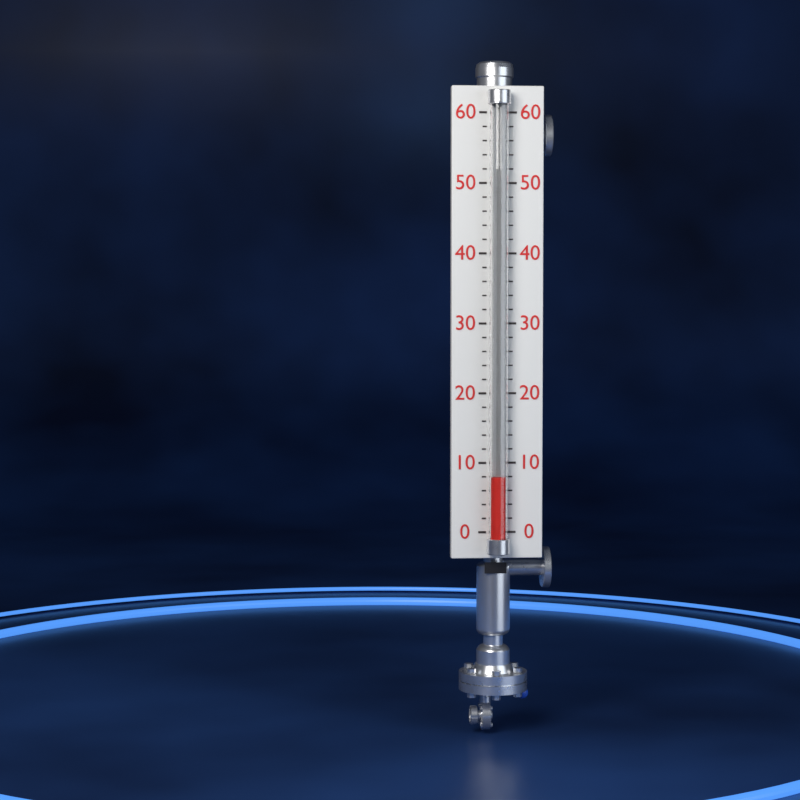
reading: 8 (no unit)
